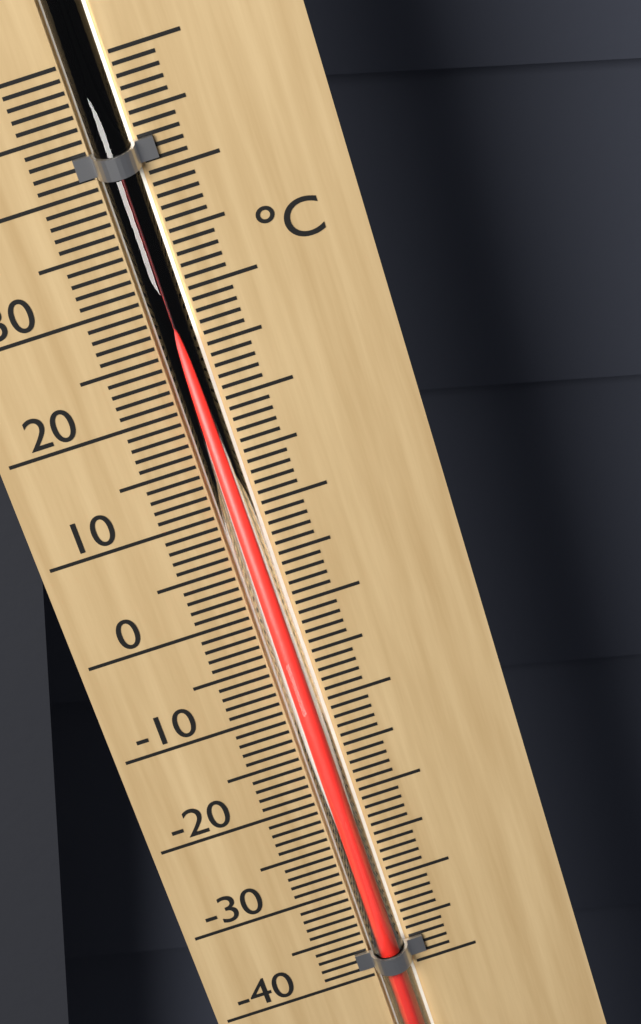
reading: 27 °C
